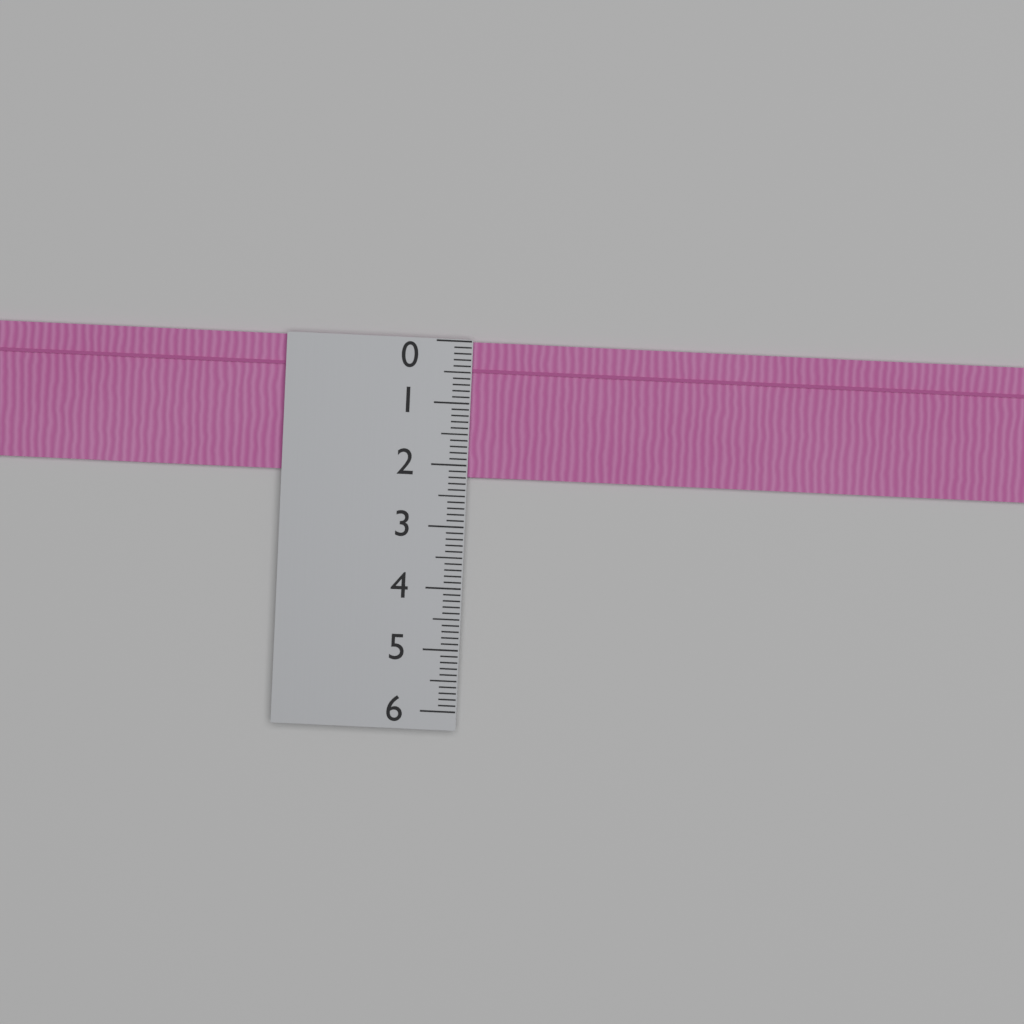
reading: 2.2 (no unit)
